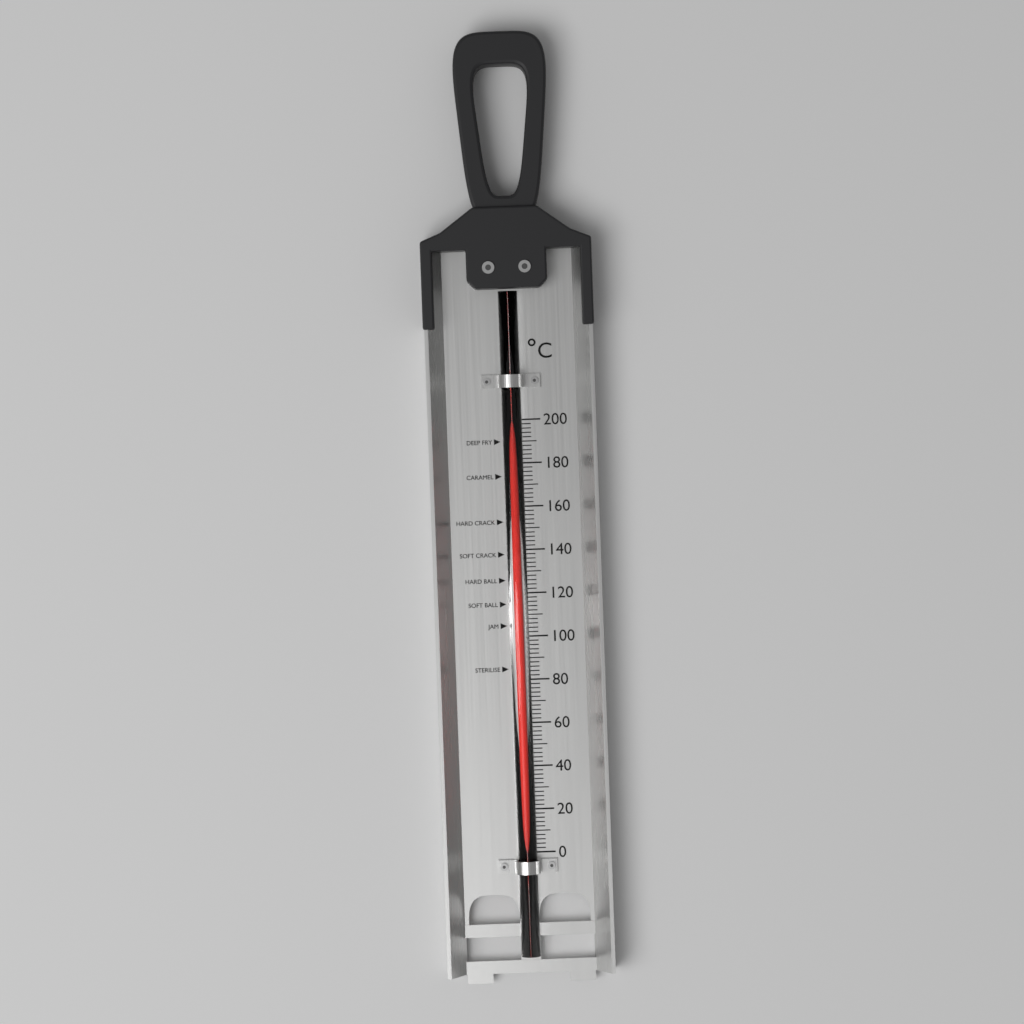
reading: 198 °C
